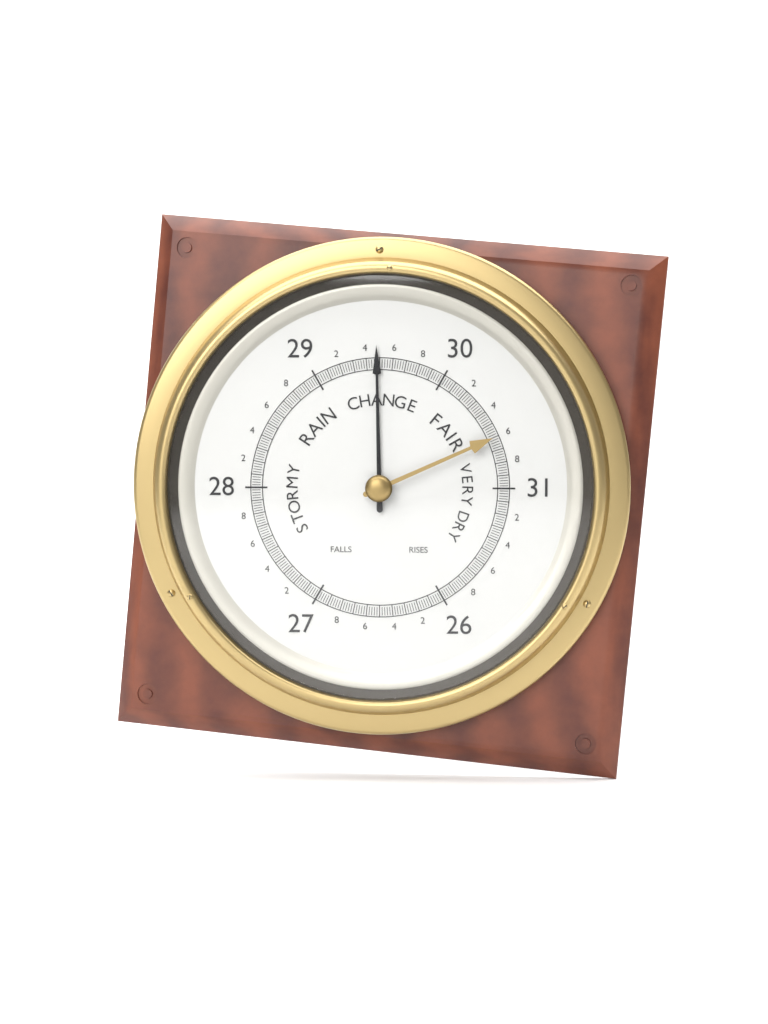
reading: 29.48 (no unit)
